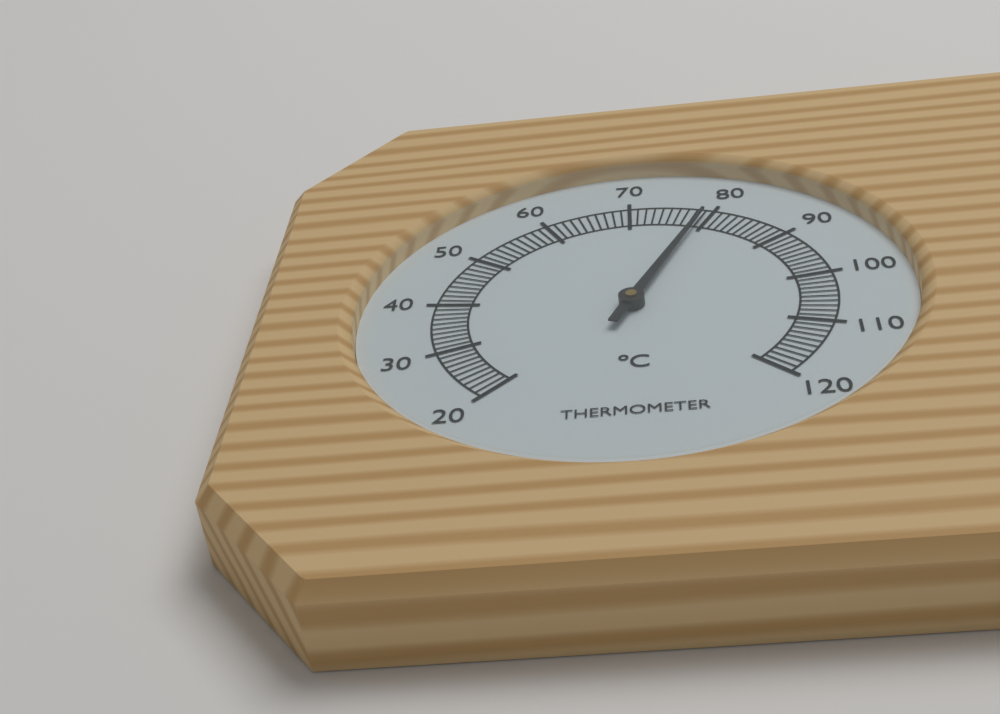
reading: 79 °C
